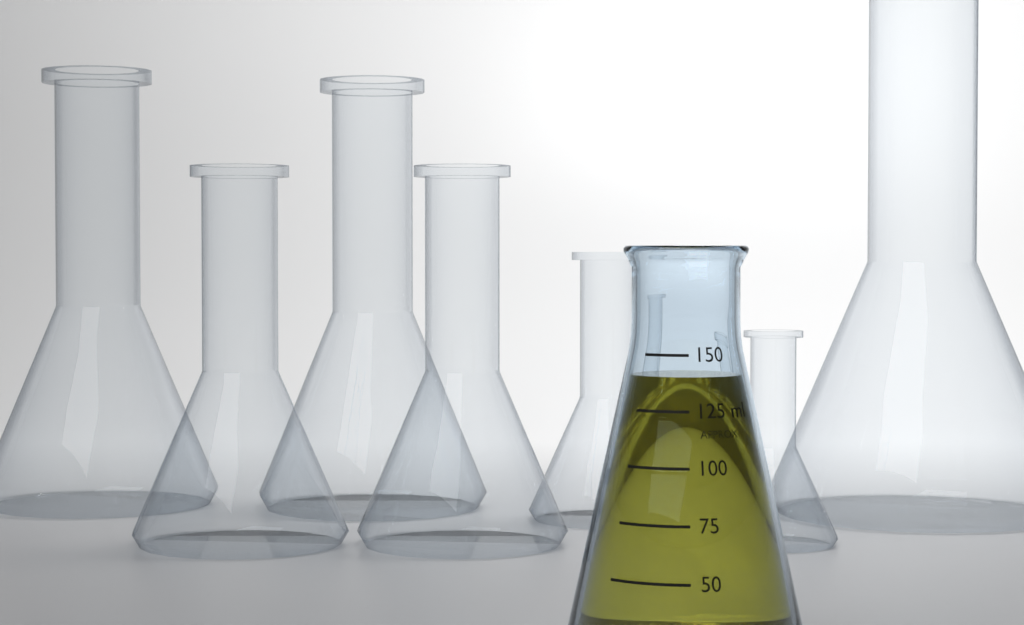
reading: 140 ml
